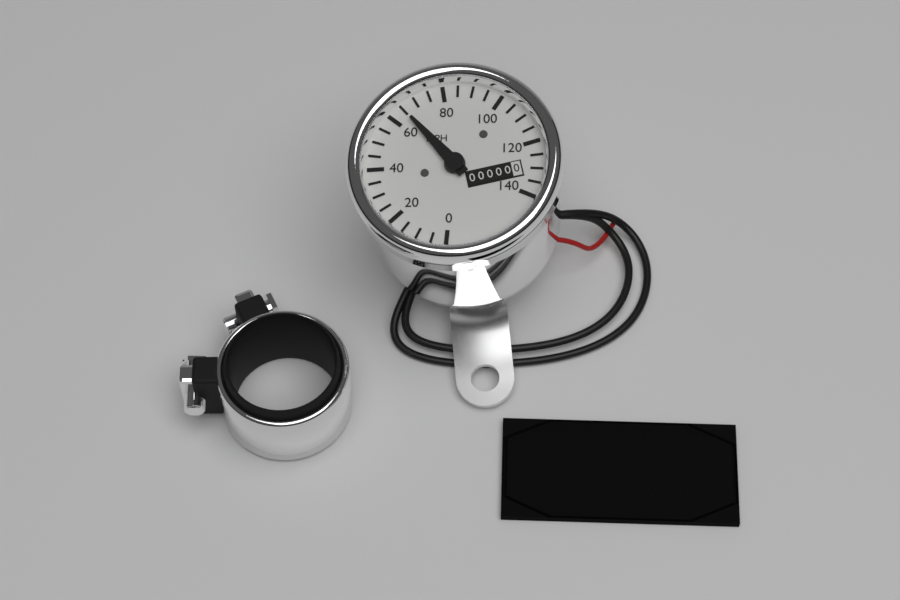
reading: 65 MPH
